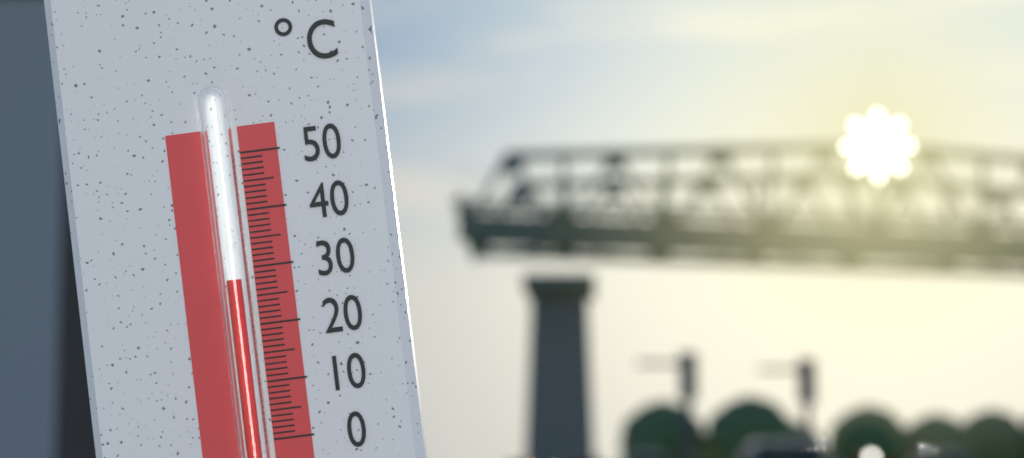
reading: 28 °C
